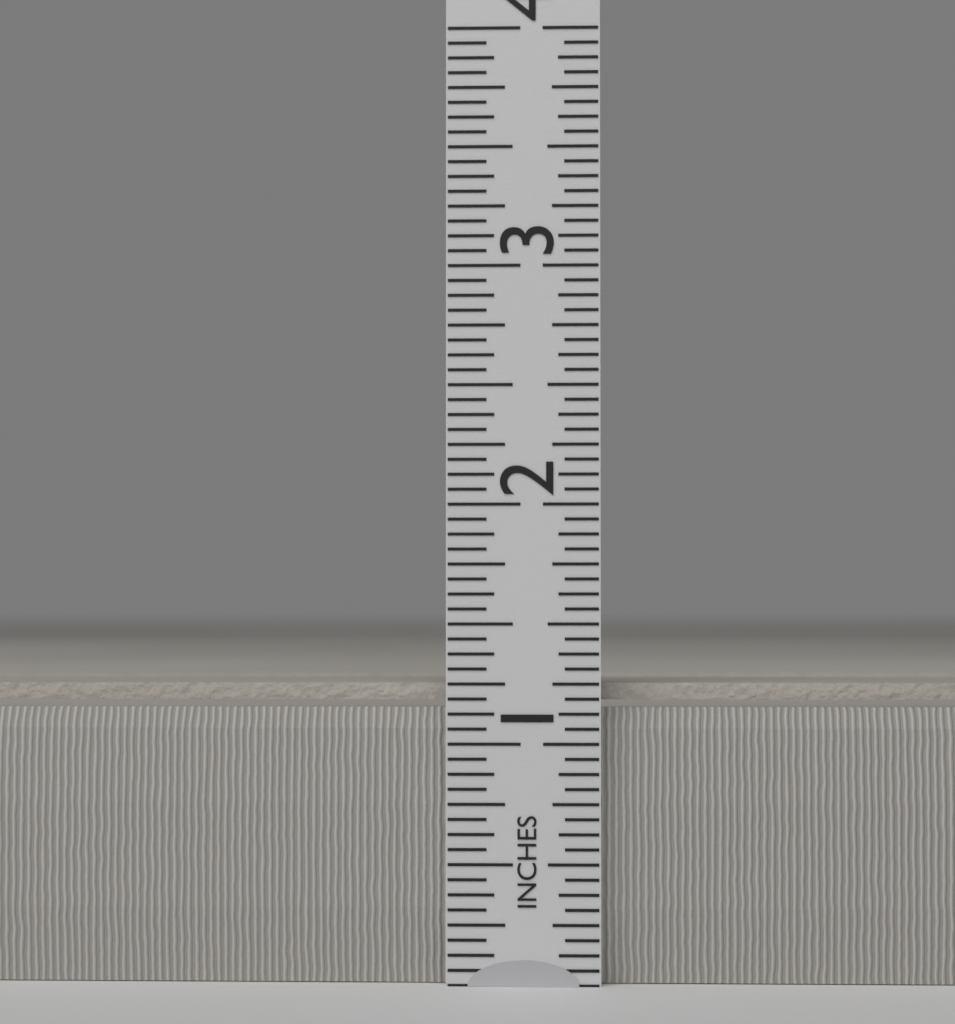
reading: 1.2500 in
